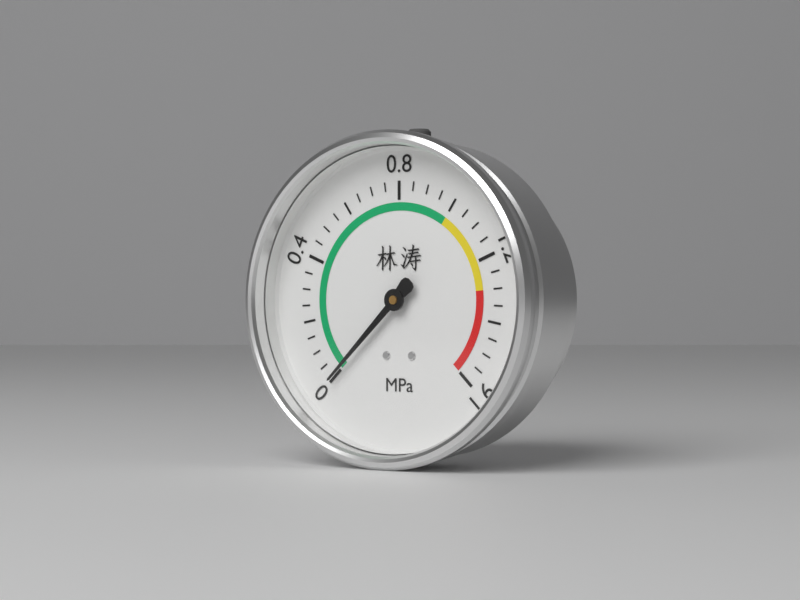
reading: 0.00 MPa
